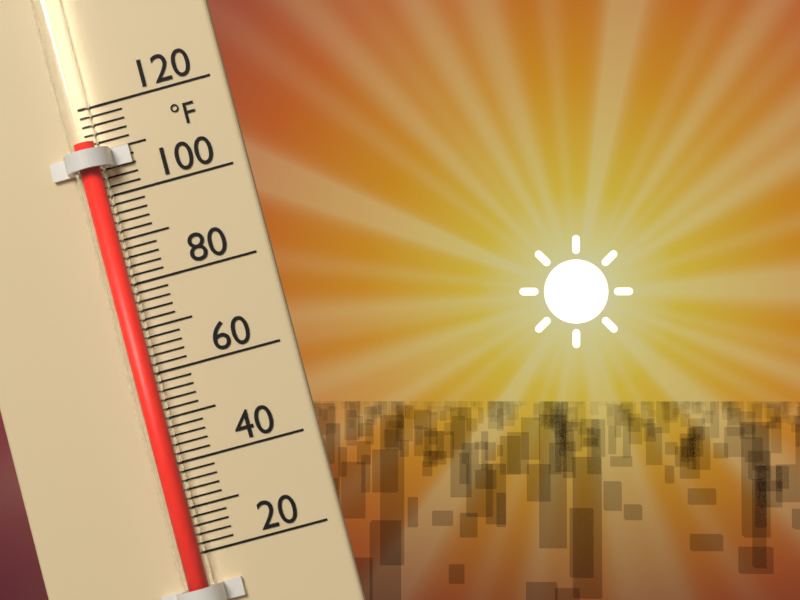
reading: 112 °F
